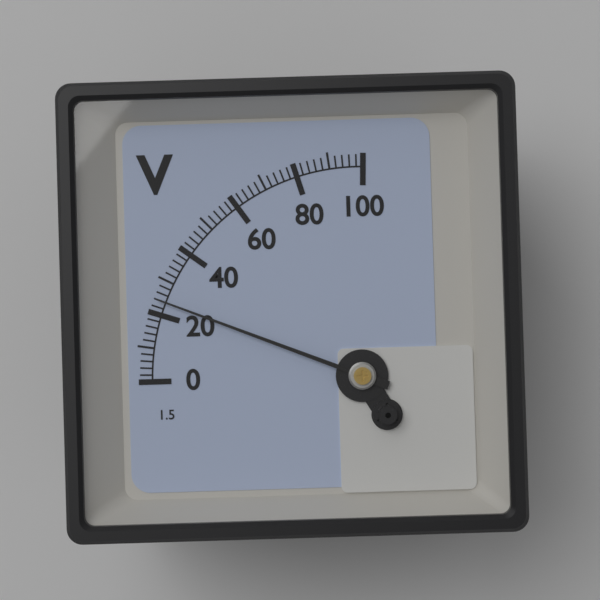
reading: 24 V
